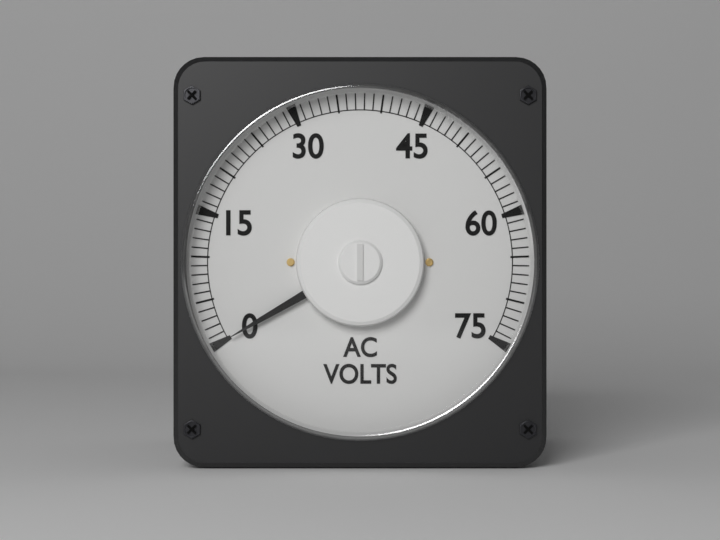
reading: 0 V
